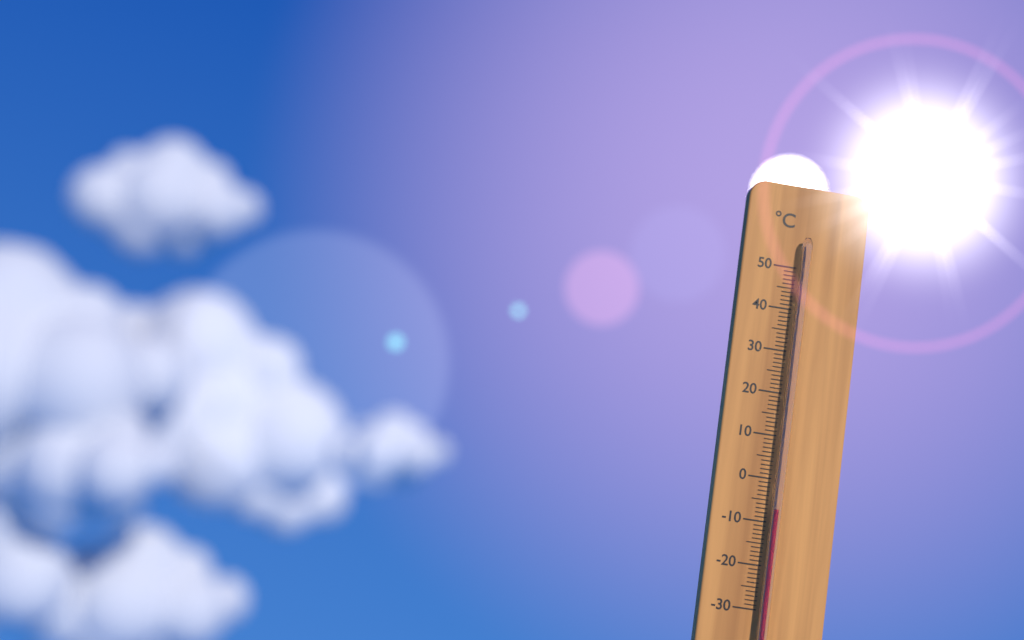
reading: -7 °C
